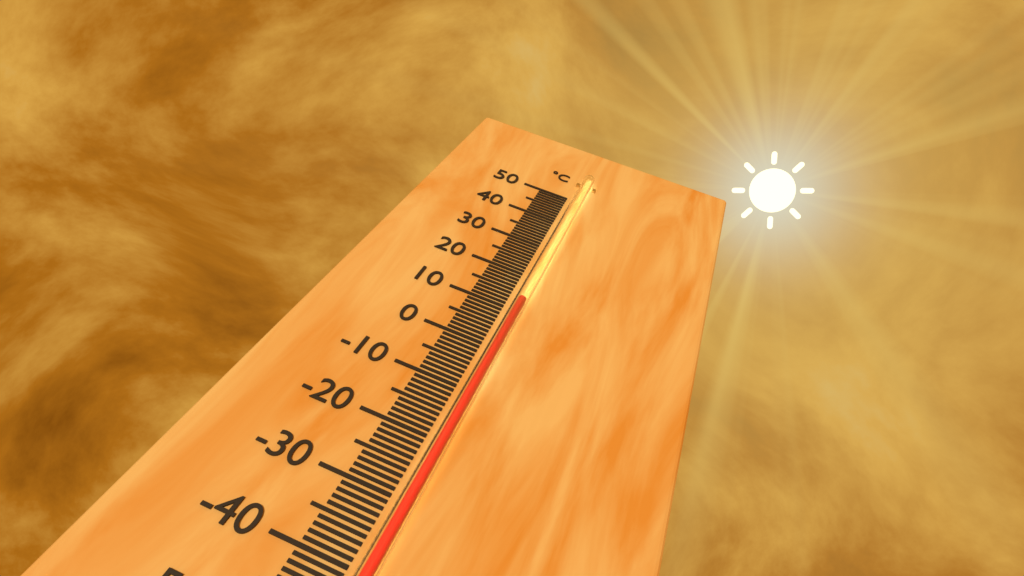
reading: 12 °C
